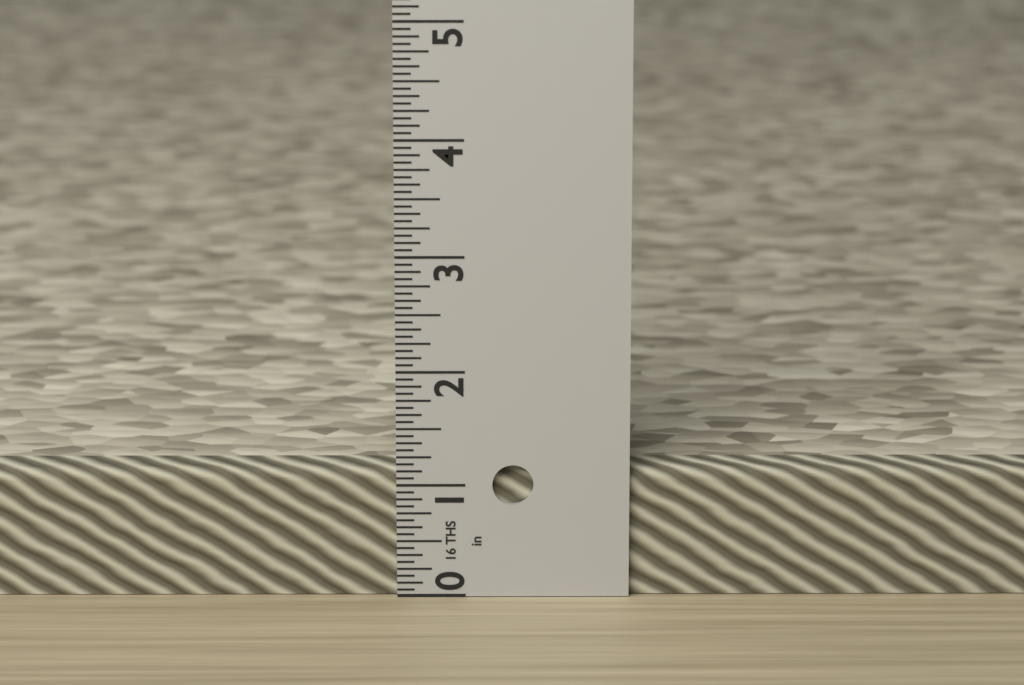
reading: 1.1250 in
